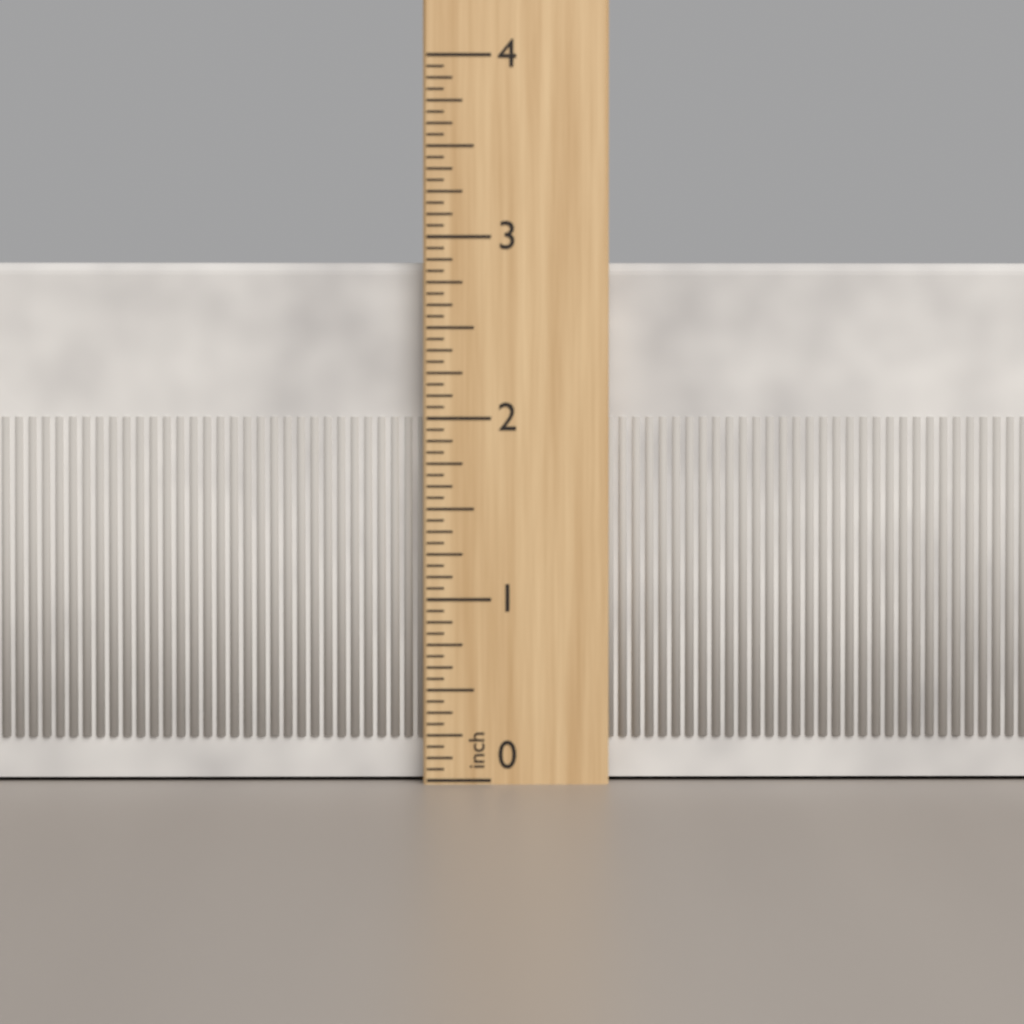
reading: 2.8750 inch
